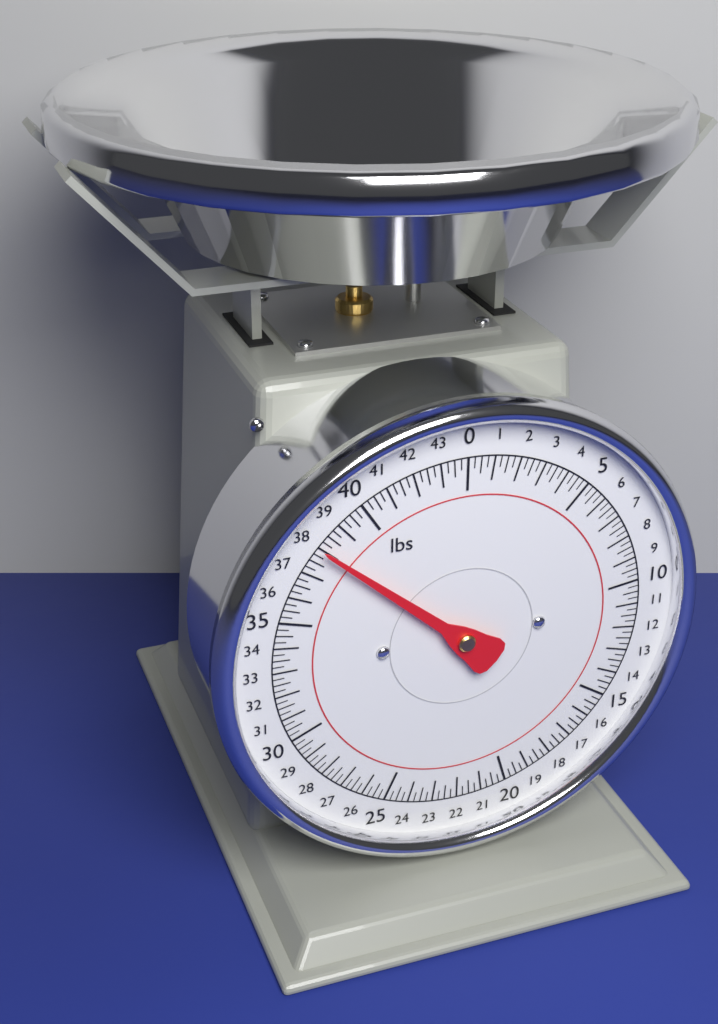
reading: 38.00 lbs
